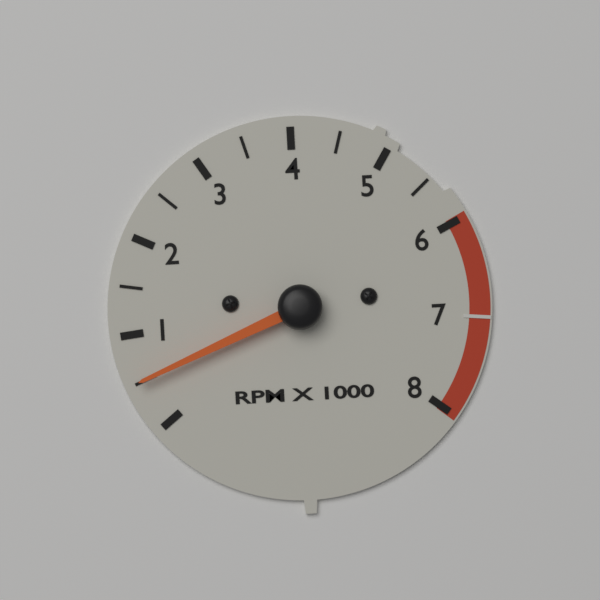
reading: 500 RPM
